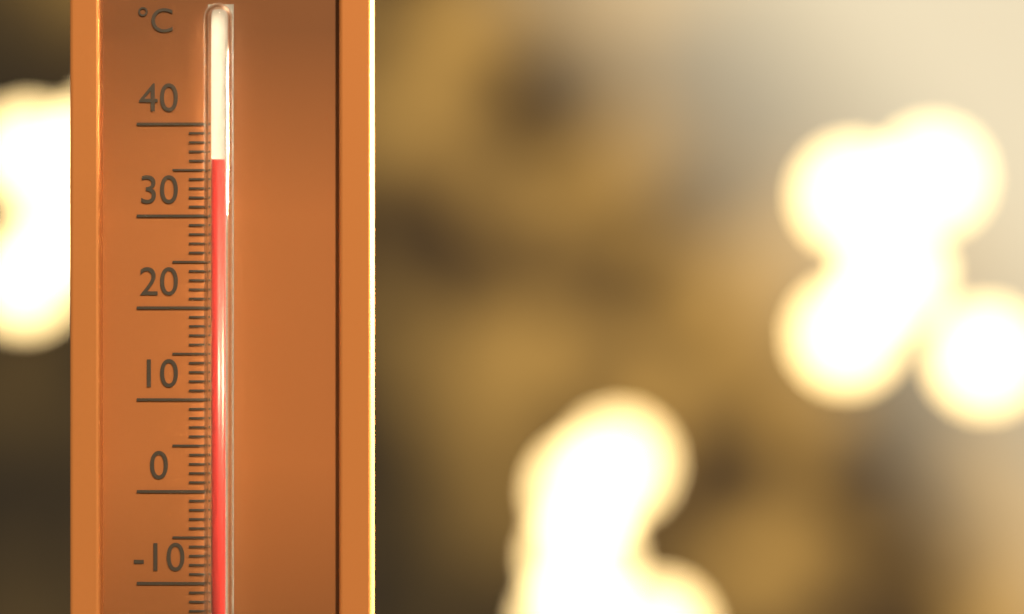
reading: 36 °C
